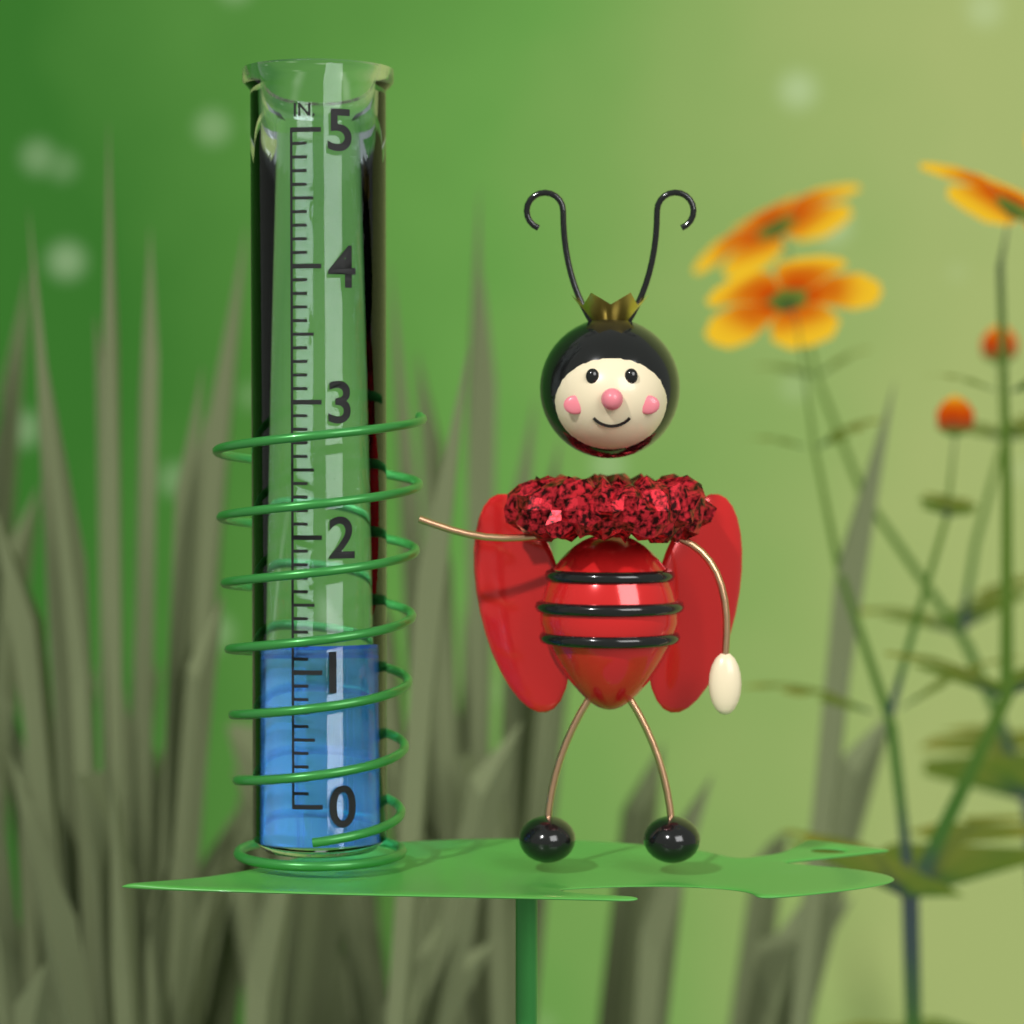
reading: 1.2 in
